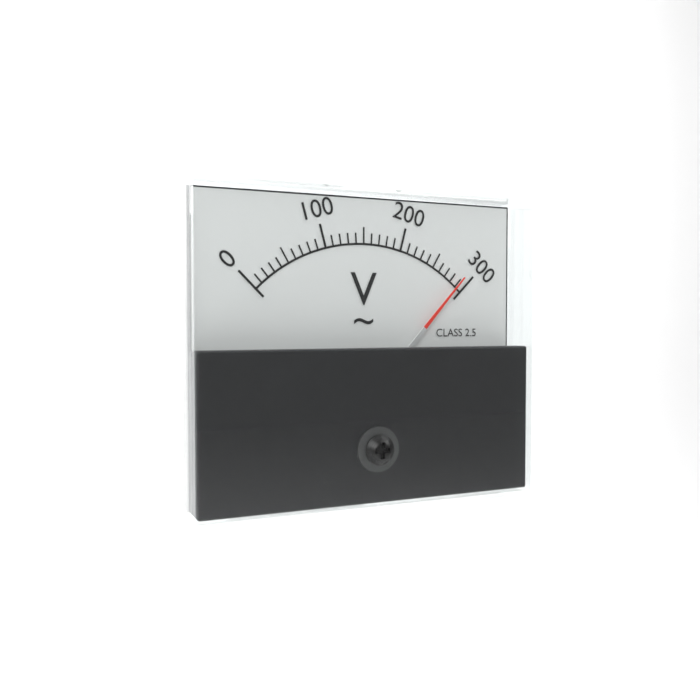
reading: 290 V
